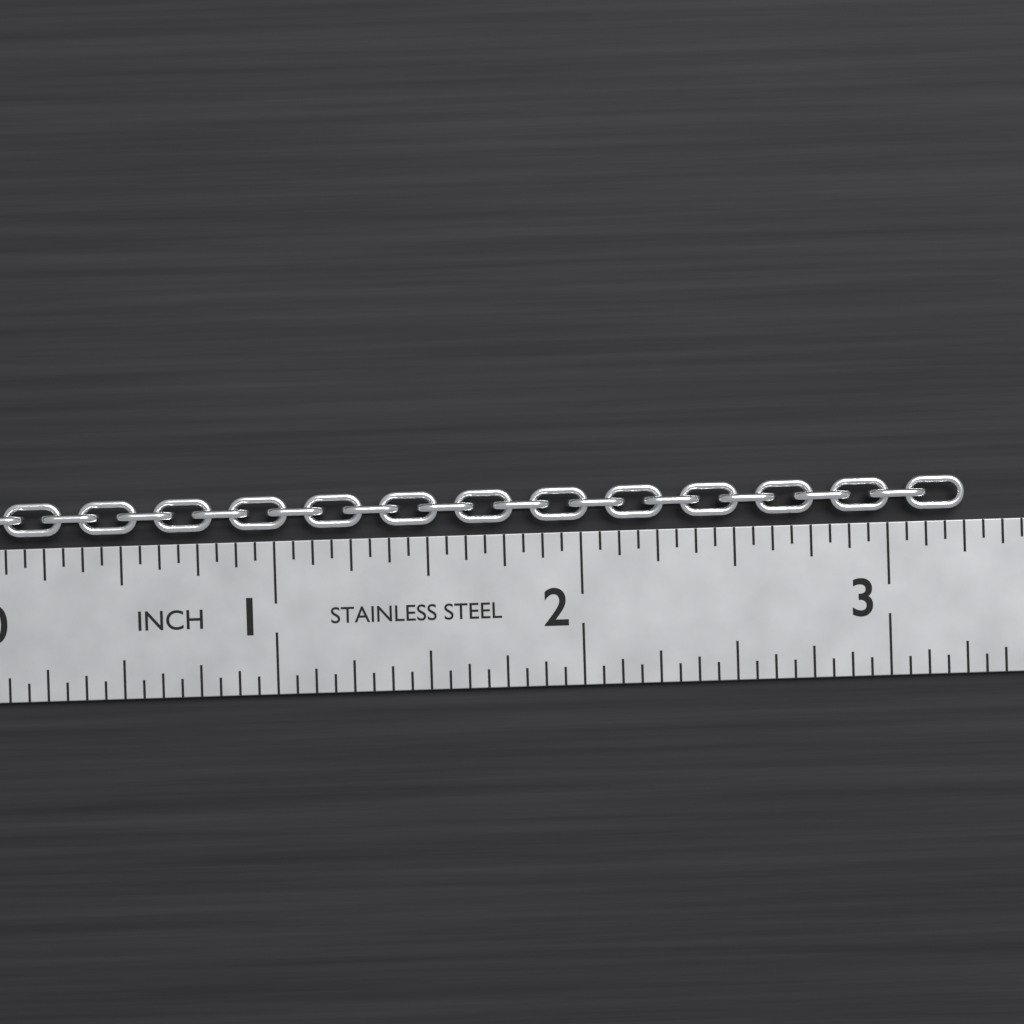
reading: 3.2500 in
